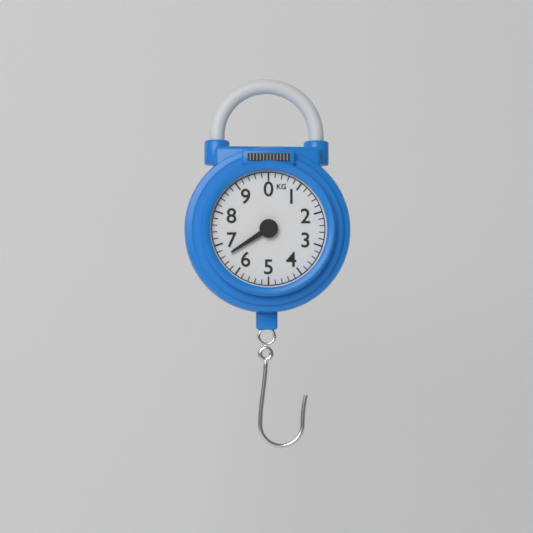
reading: 6.6 kg
